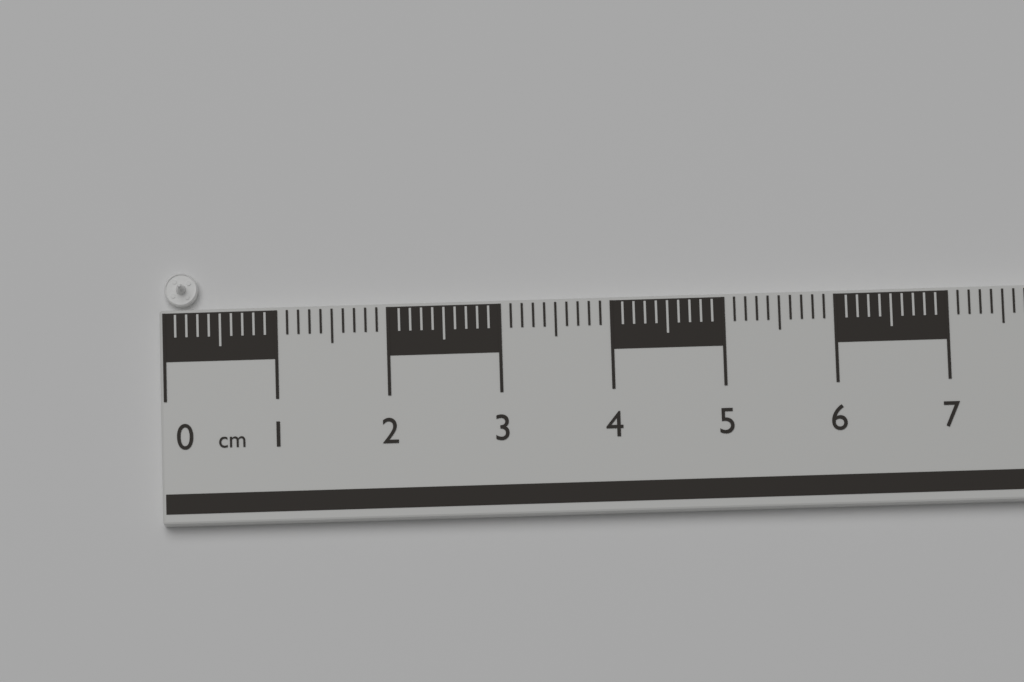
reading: 0.3 cm
